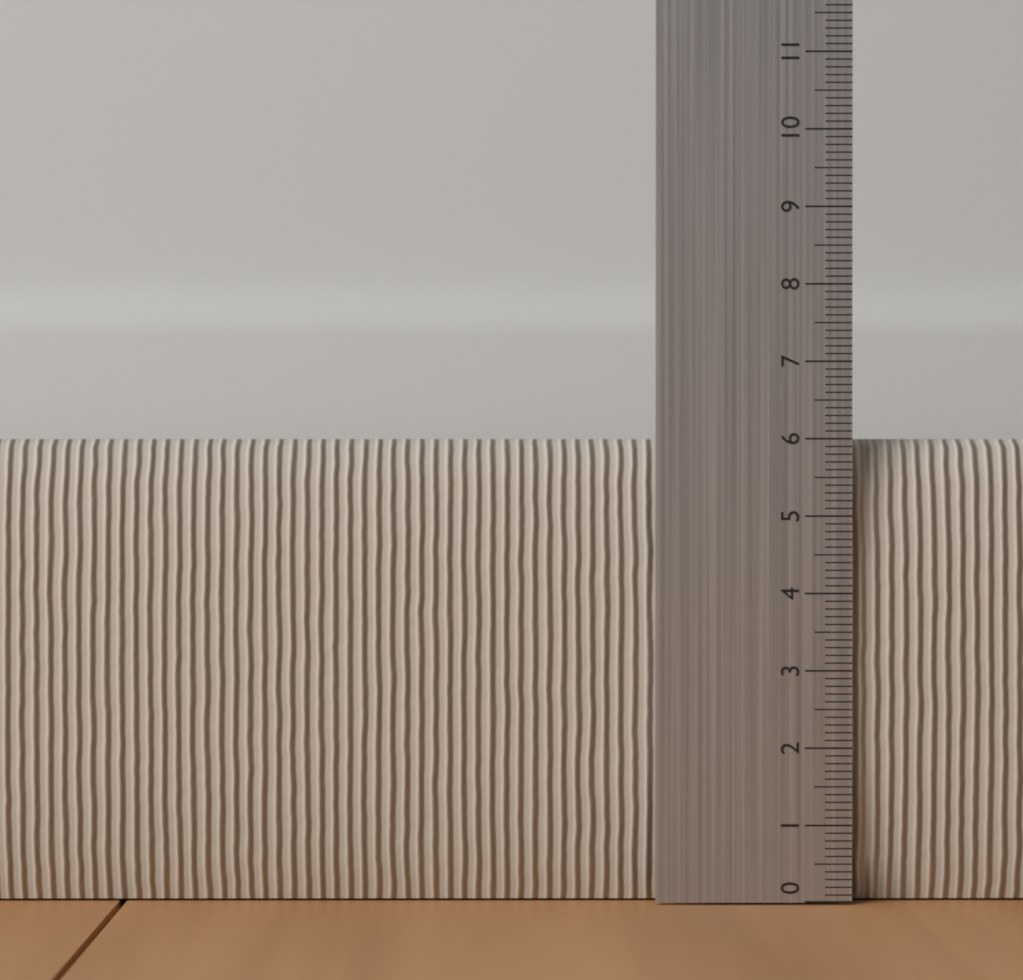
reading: 6.0 (no unit)
